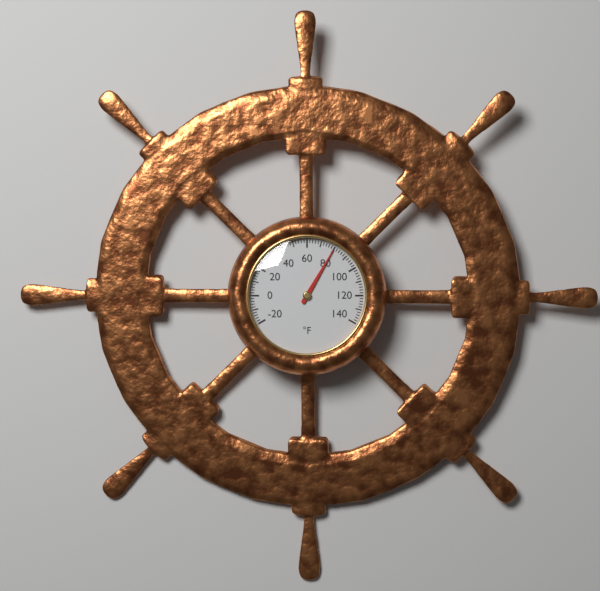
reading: 80 °F
